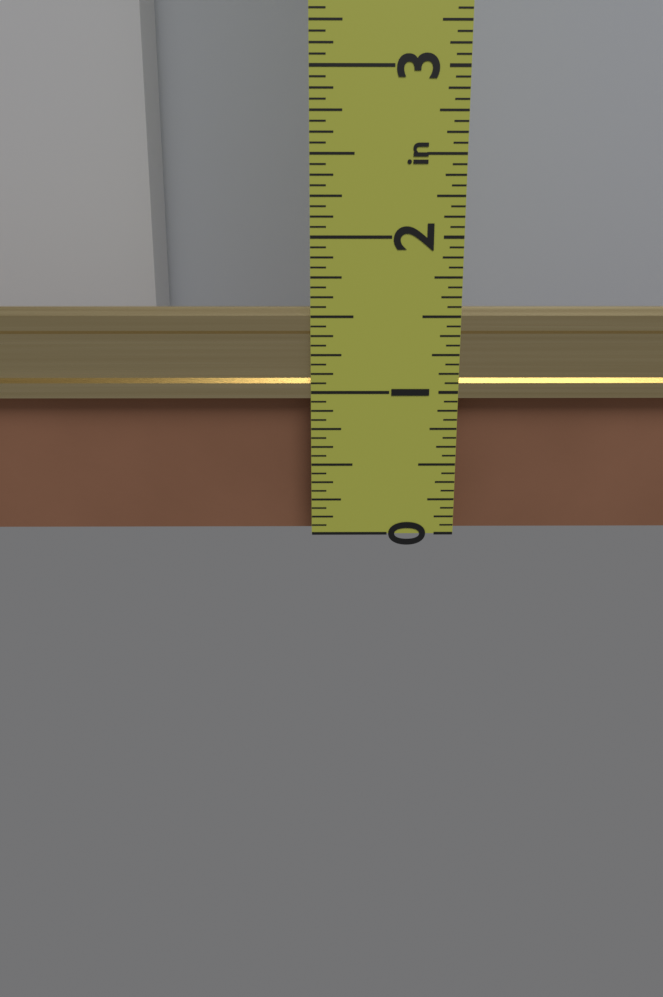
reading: 1.5625 in
